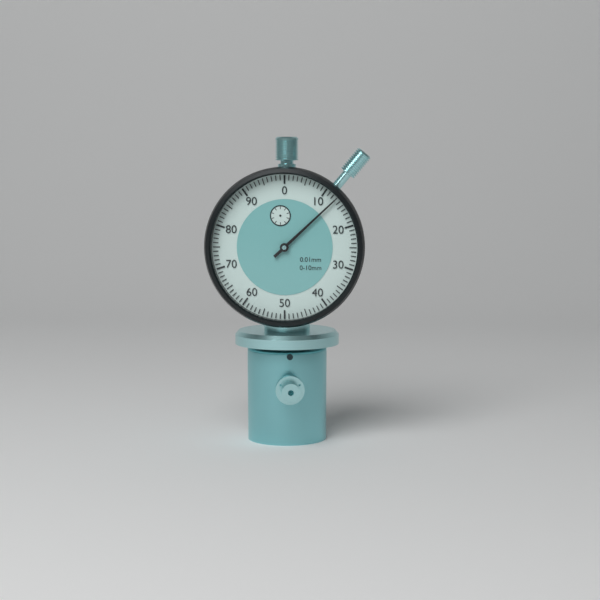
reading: 0.13 mm
